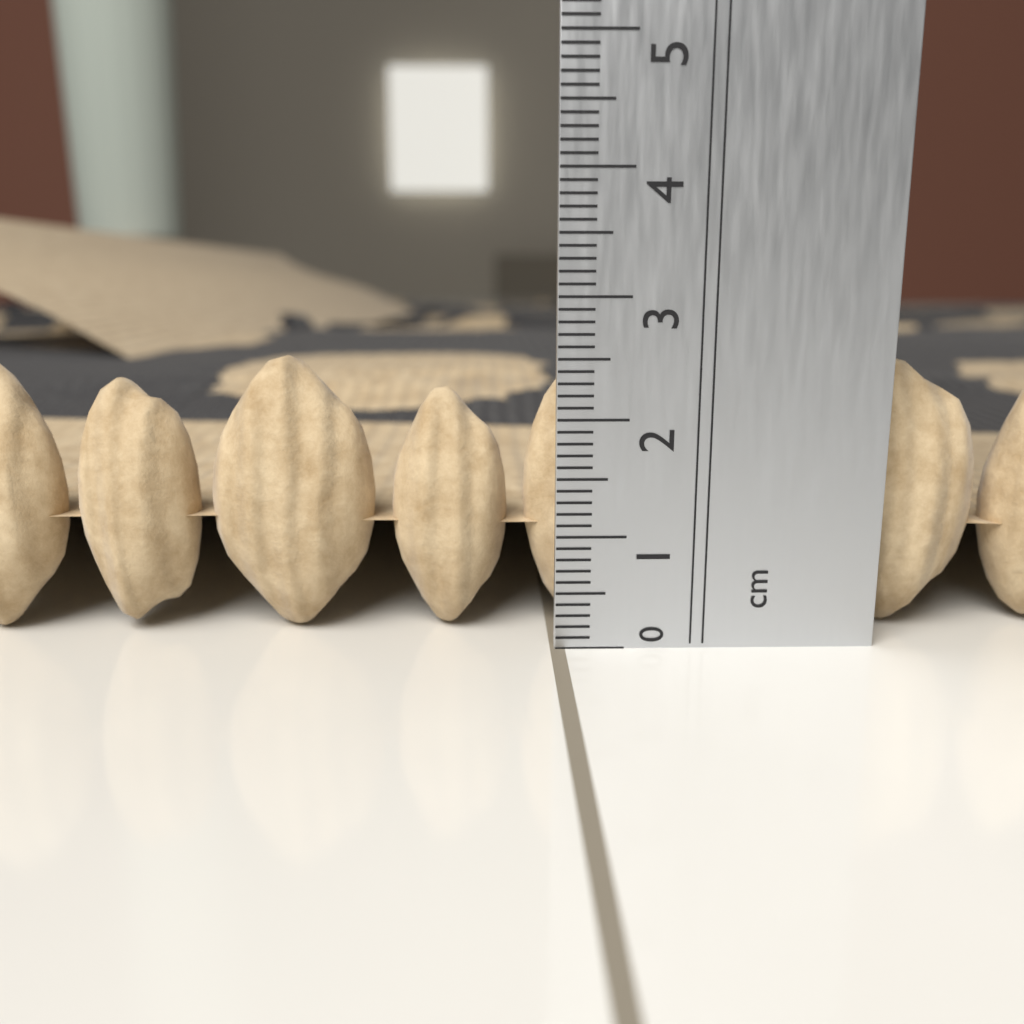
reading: 2.5 cm
